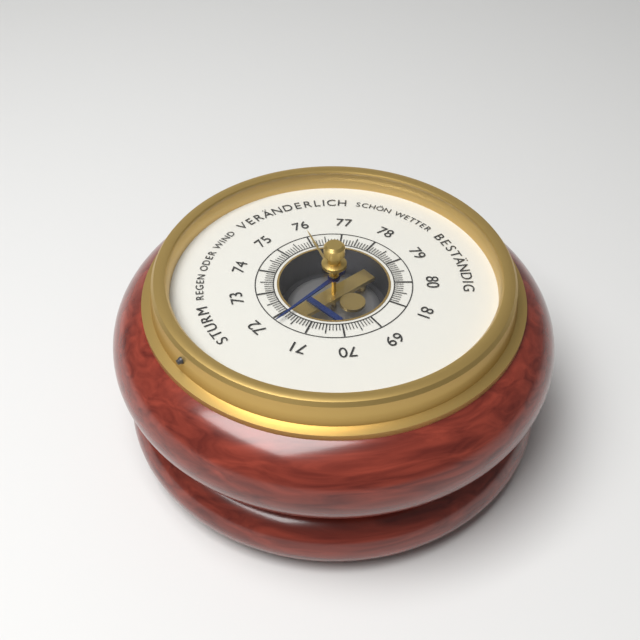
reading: 71.8 (no unit)
